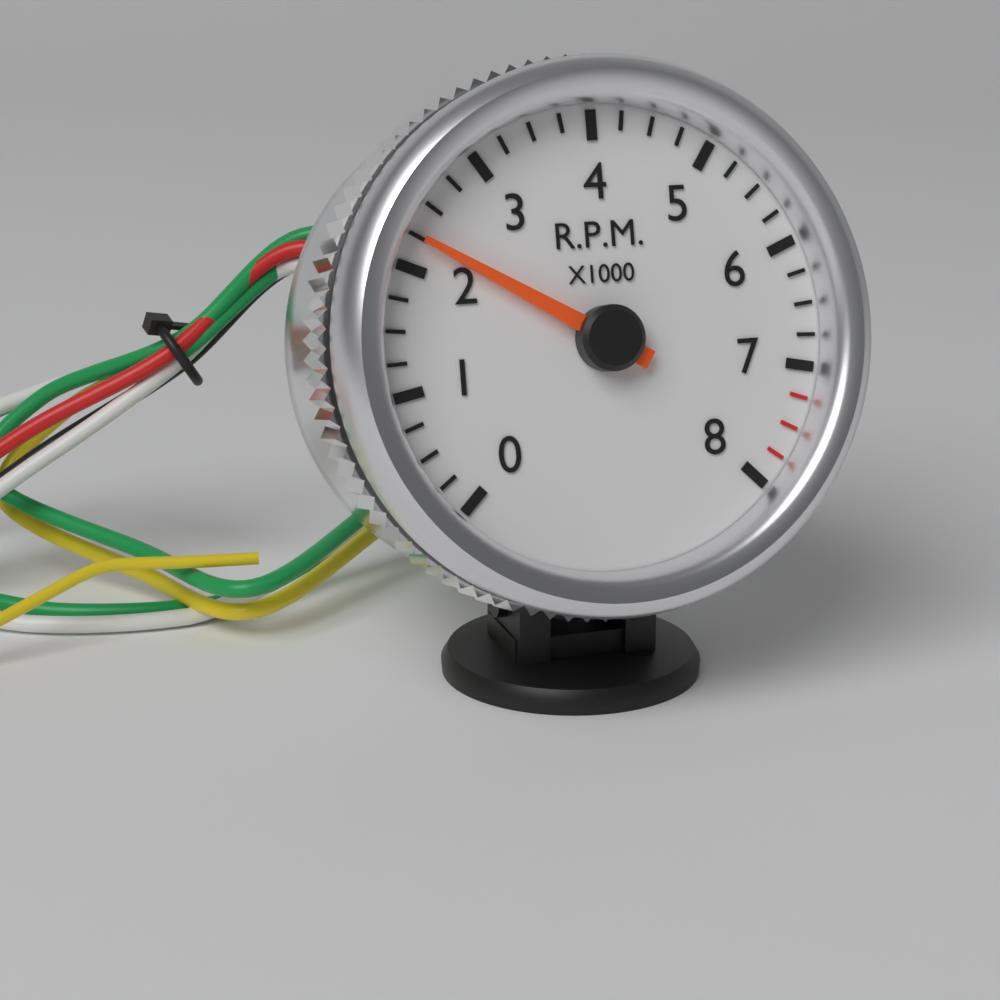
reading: 2250 RPM
